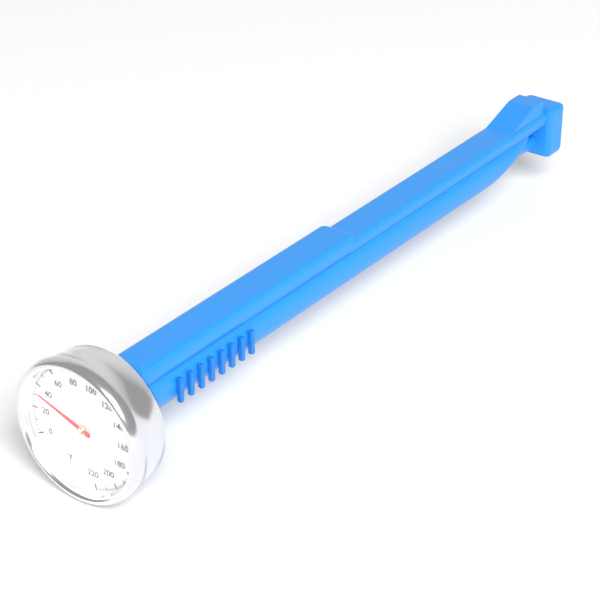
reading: 34 °F
